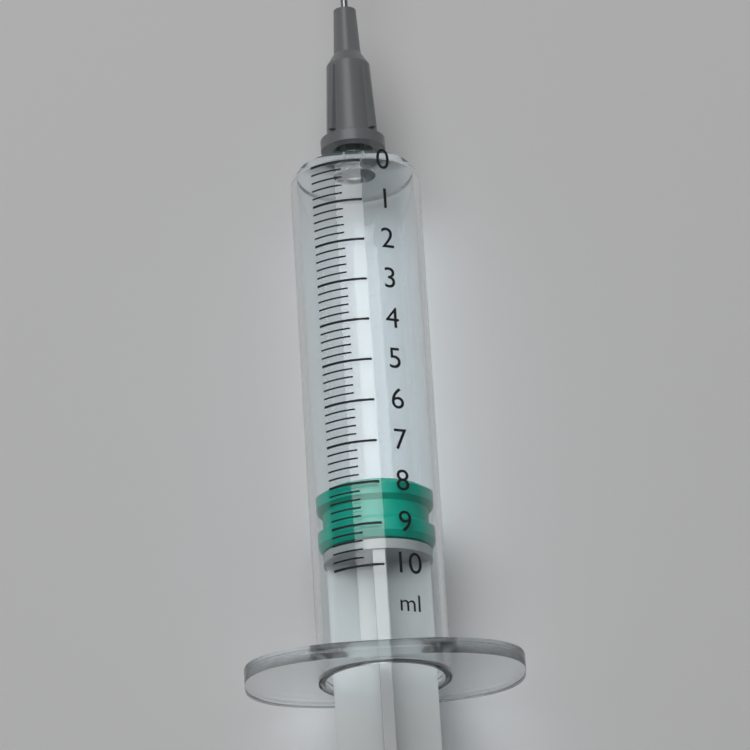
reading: 7.8 ml
